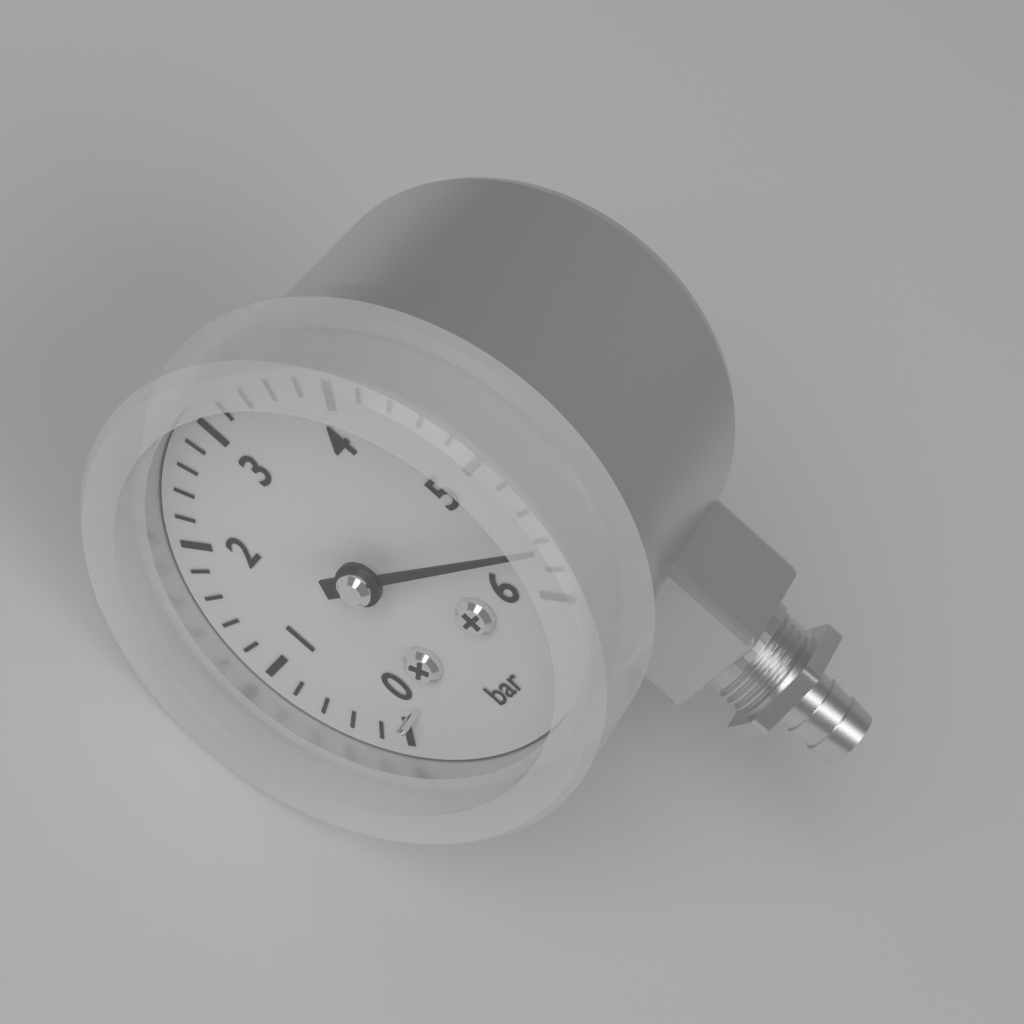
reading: 5.6 bar
